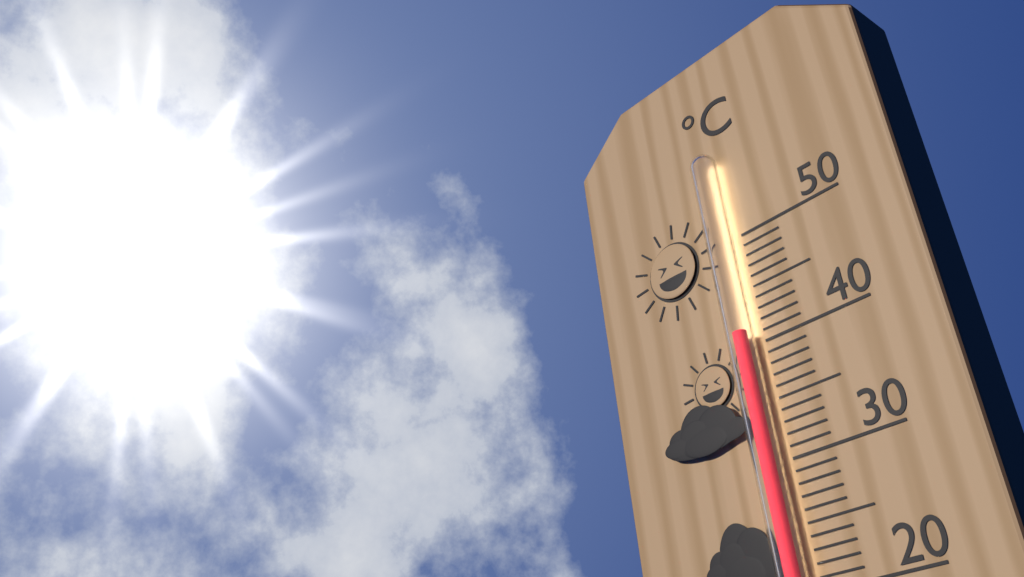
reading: 41 °C
